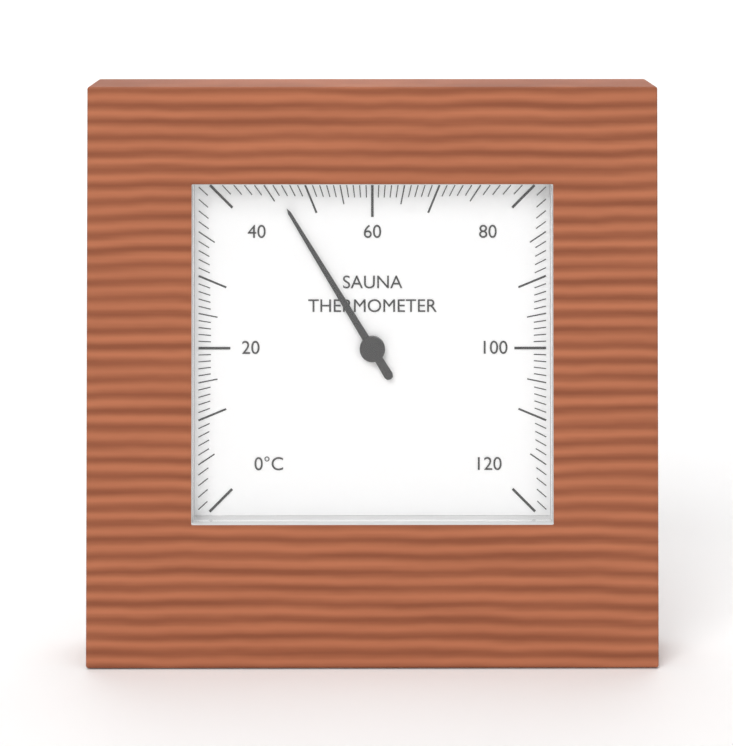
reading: 46 °C
